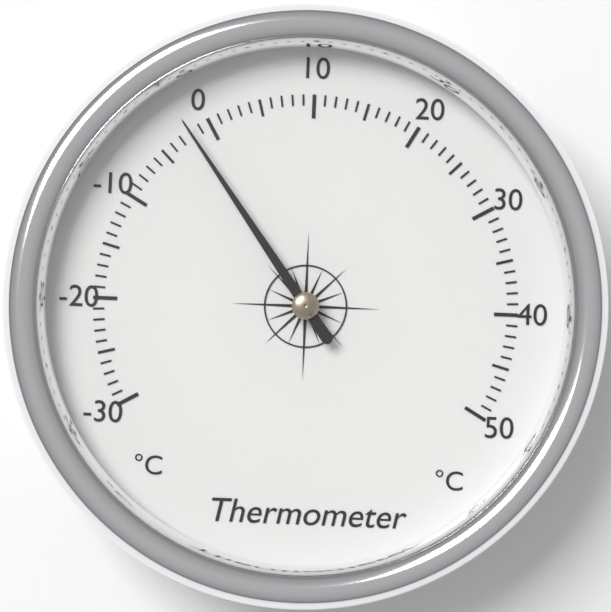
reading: -2 °C
